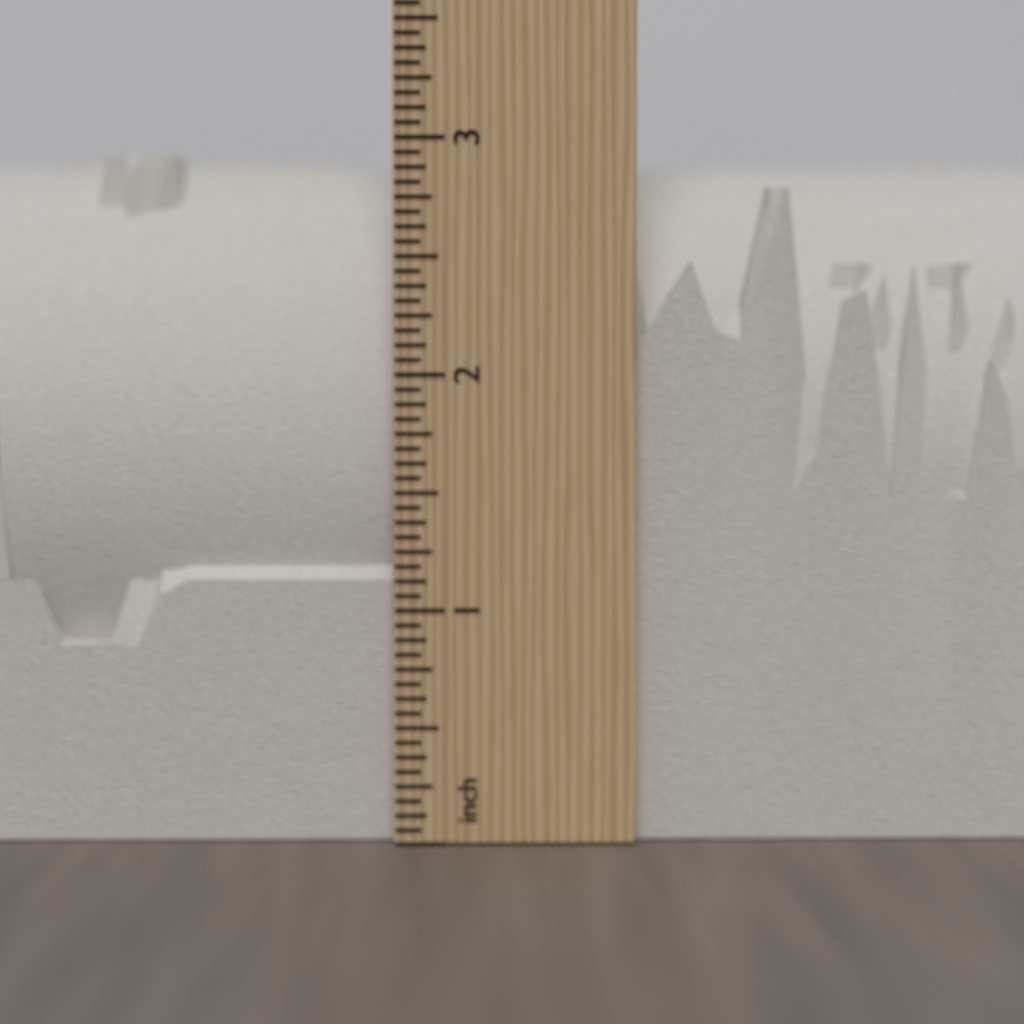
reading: 3.0000 inch
